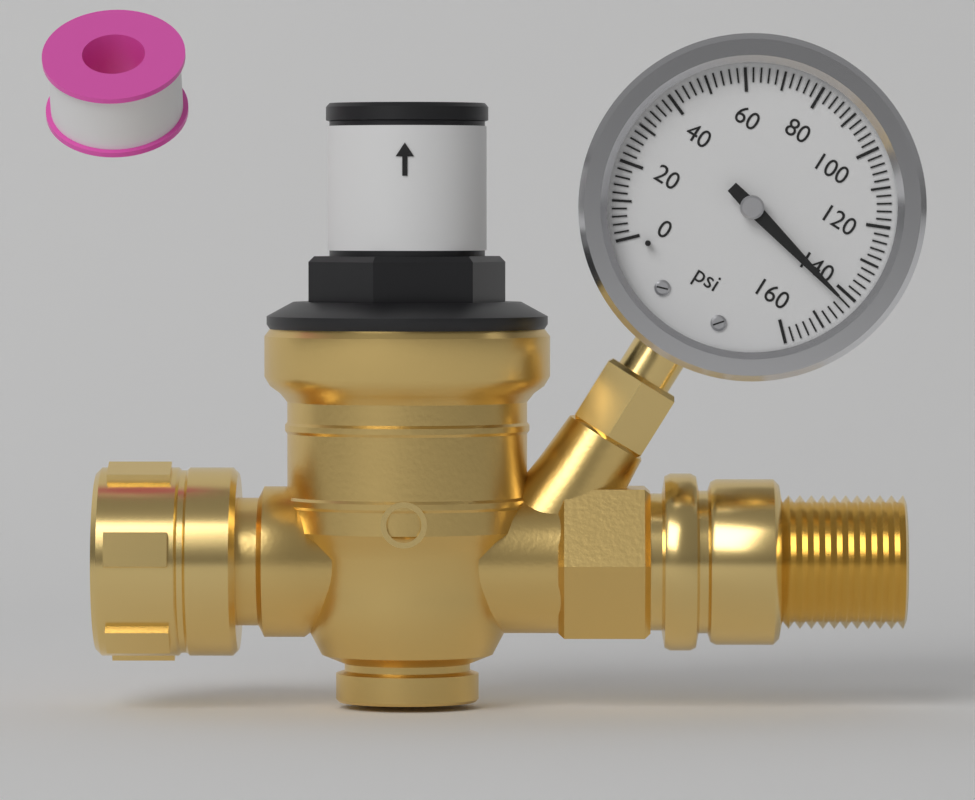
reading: 142 psi
